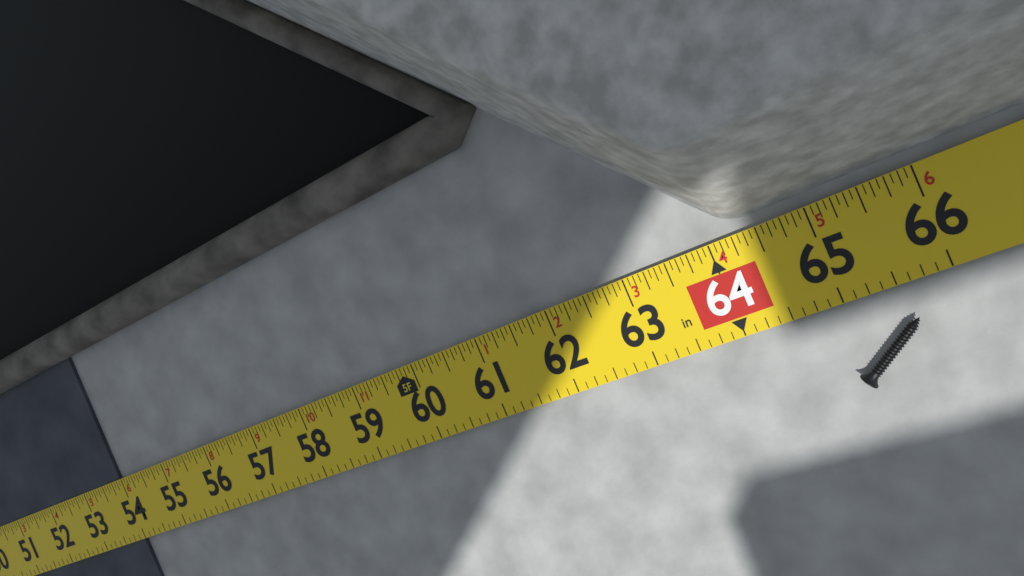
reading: 53.9375 in
